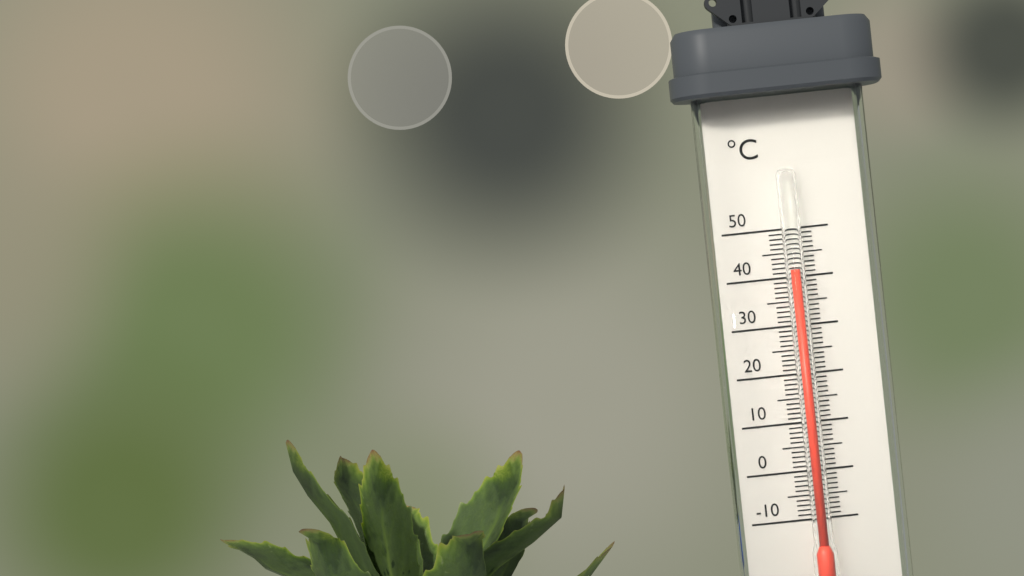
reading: 41.5 °C
